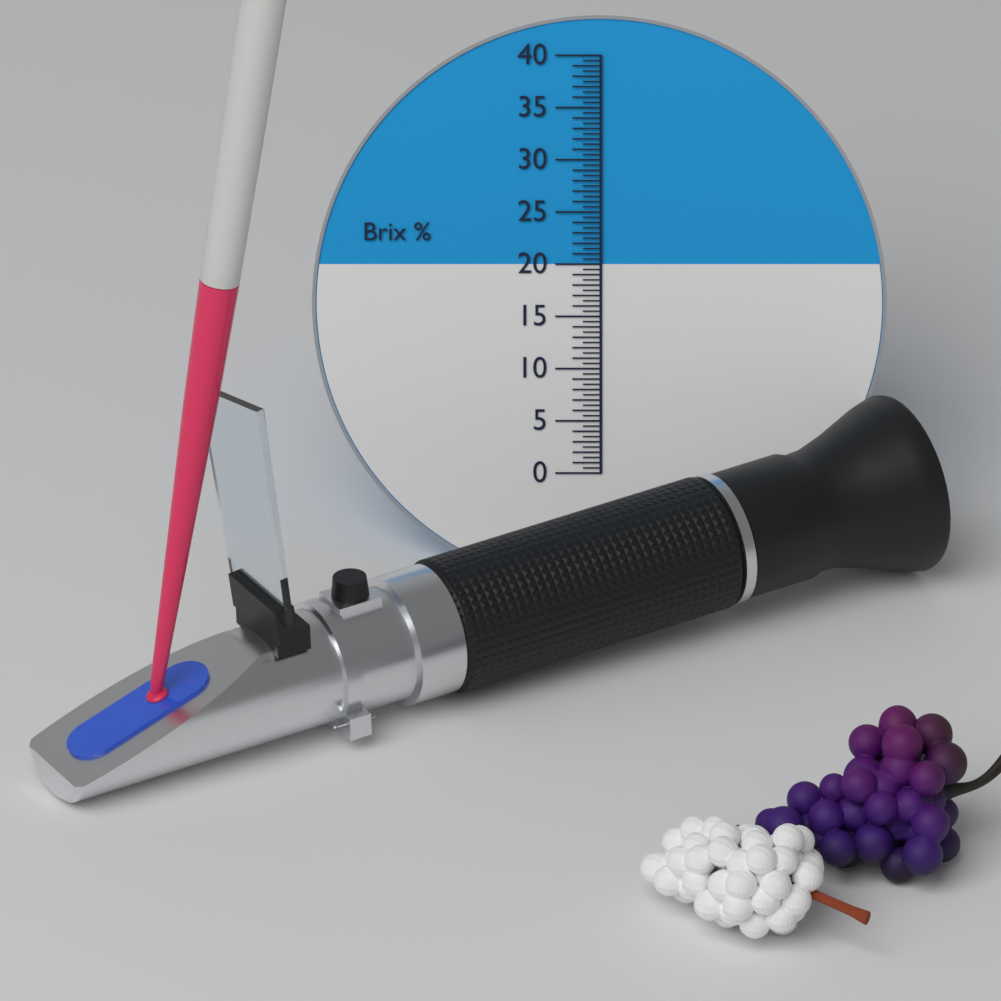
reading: 20.0 Brix %
